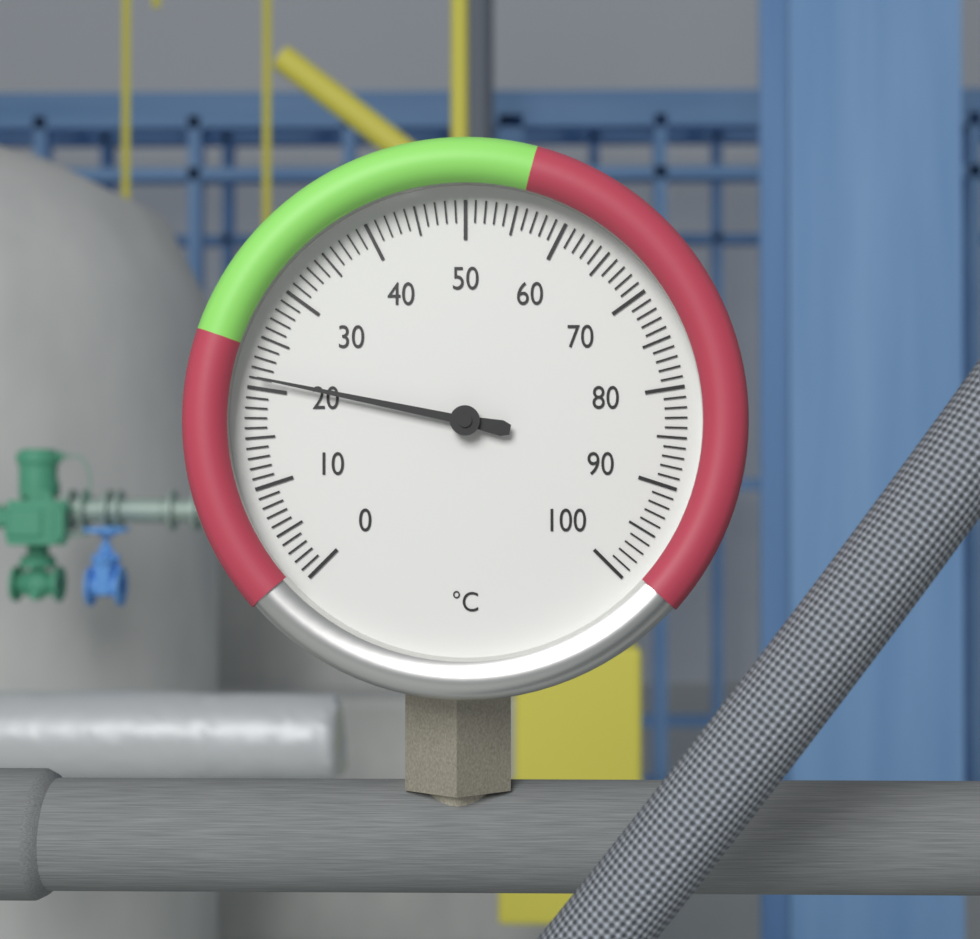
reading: 21 °C
